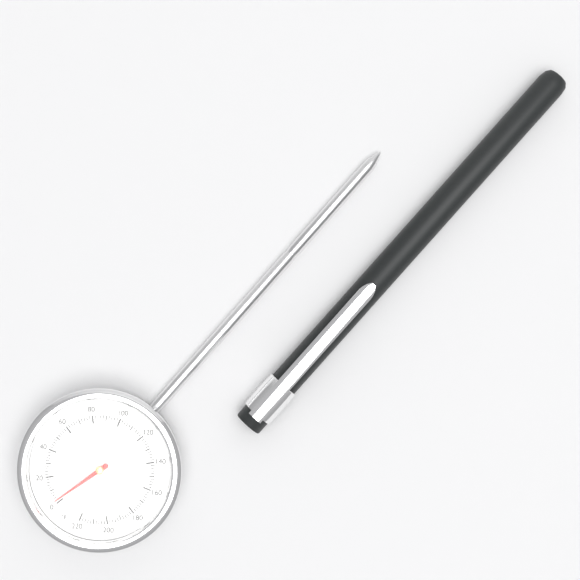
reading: 2 °F
